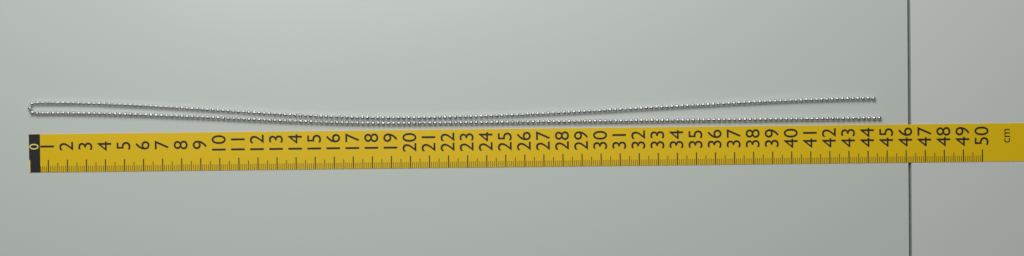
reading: 44.7 cm
